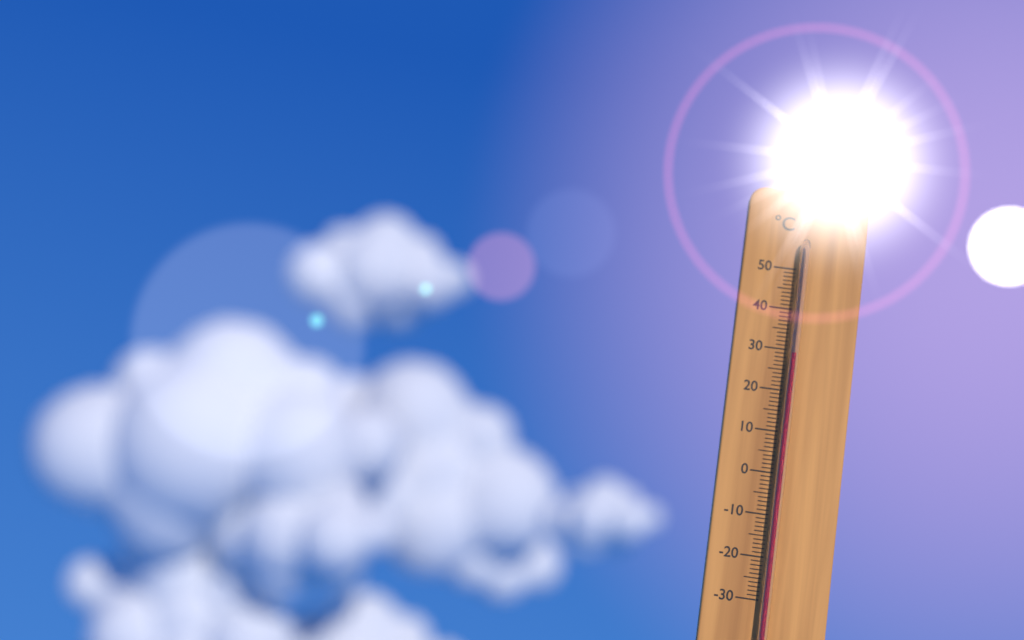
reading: 29 °C
